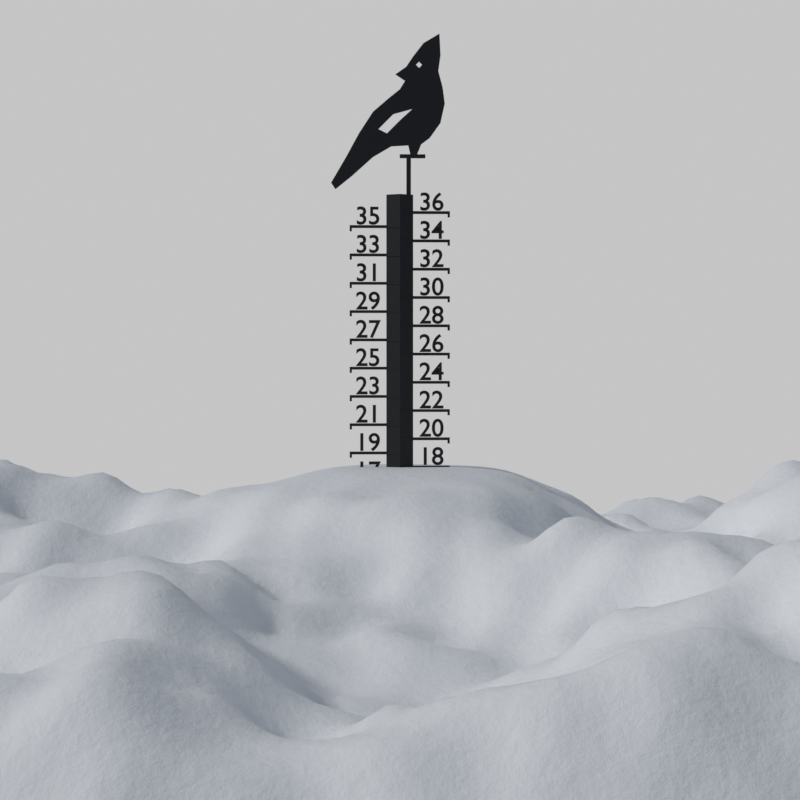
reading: 18 (no unit)
